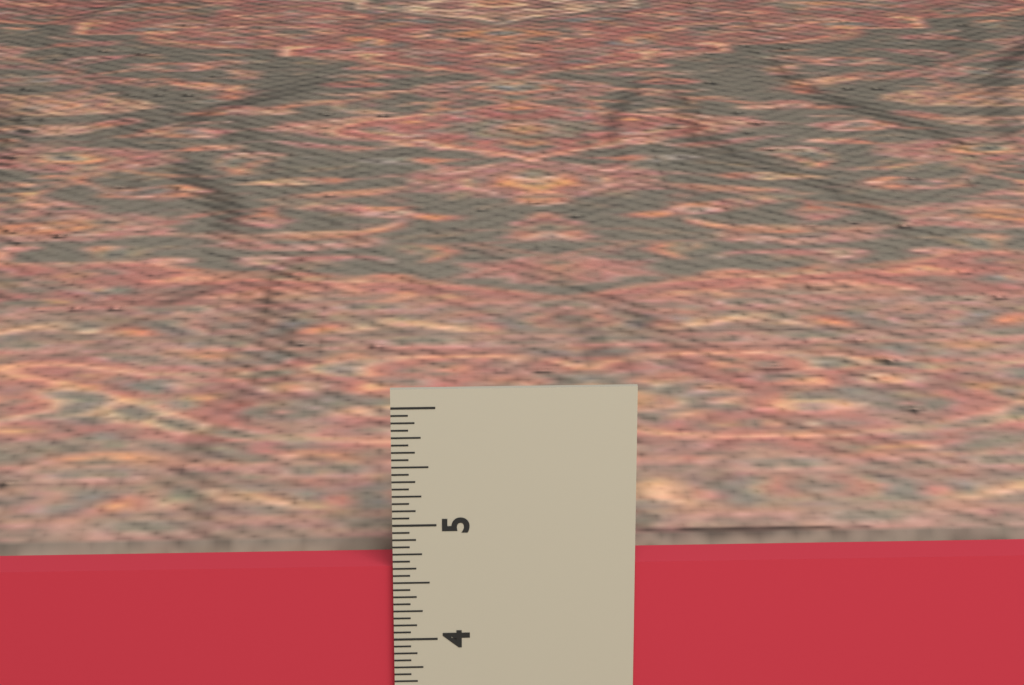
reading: 4.6250 in
